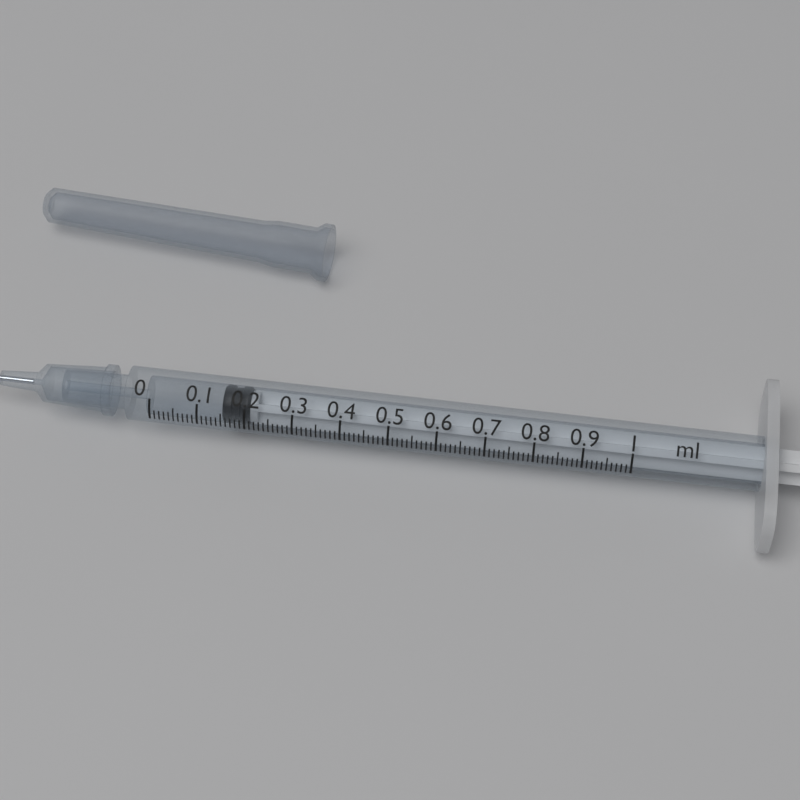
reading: 0.15 ml
